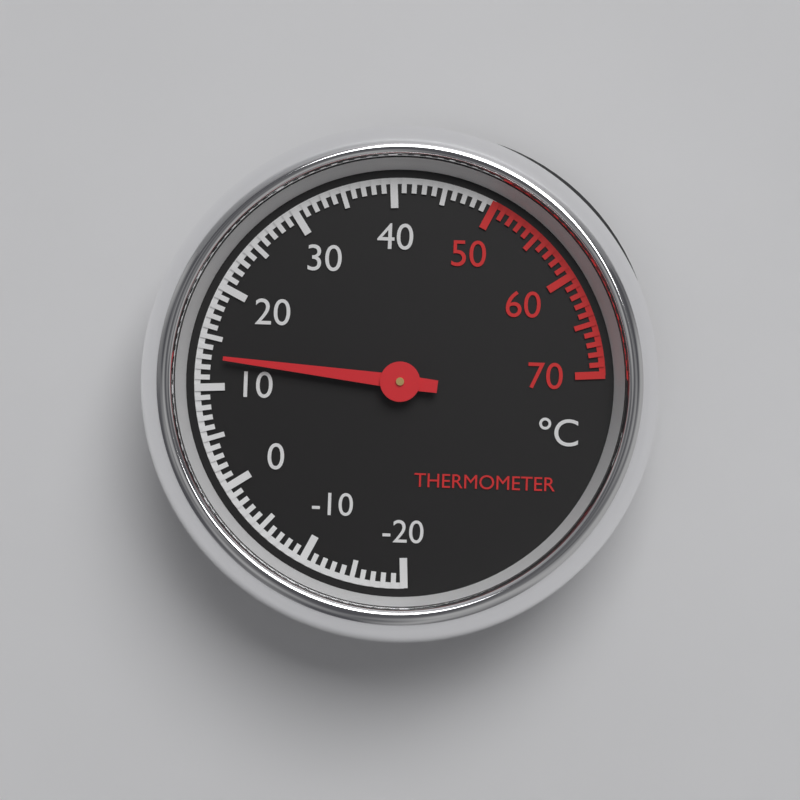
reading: 13 °C
